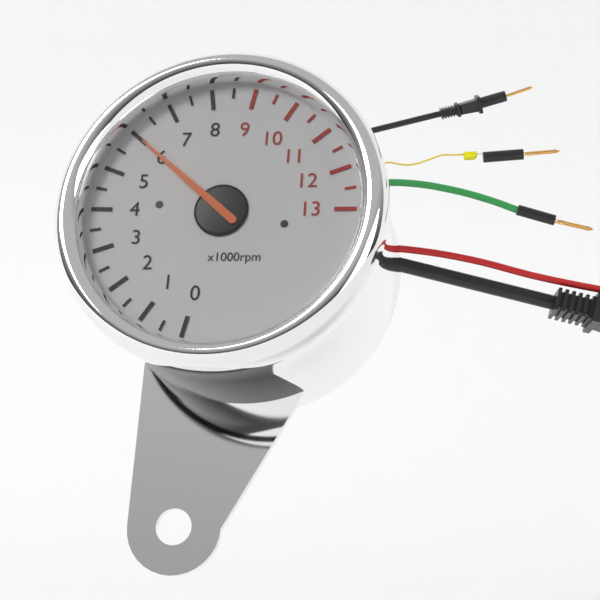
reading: 6.0 x1000rpm
